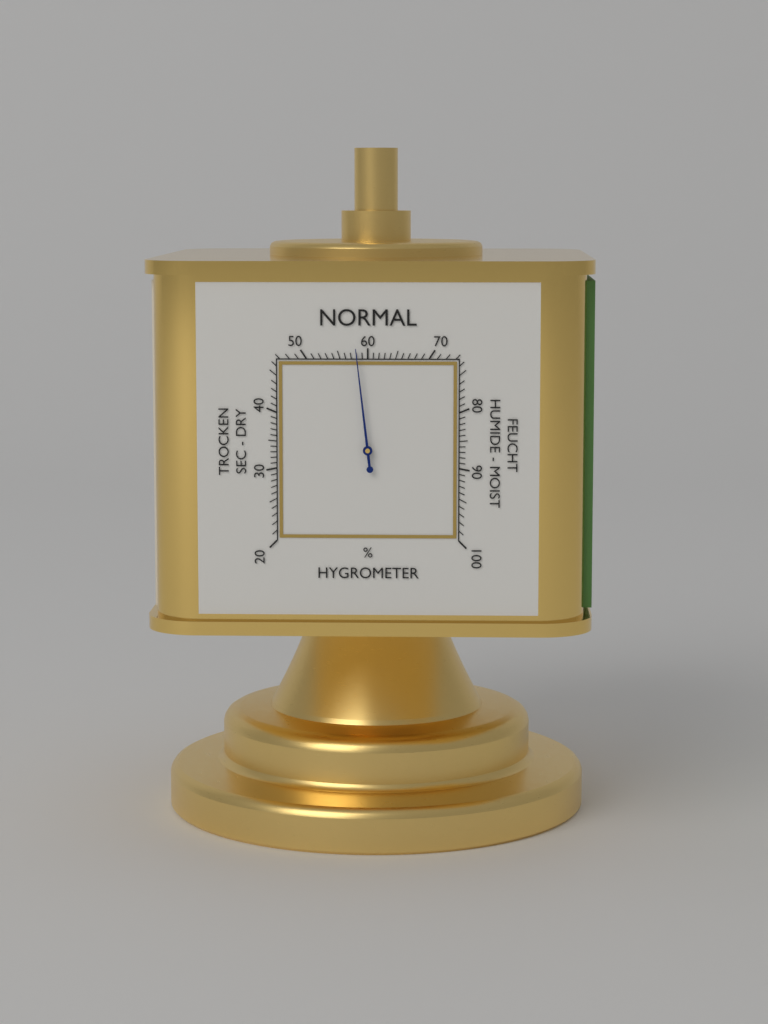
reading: 58 %
